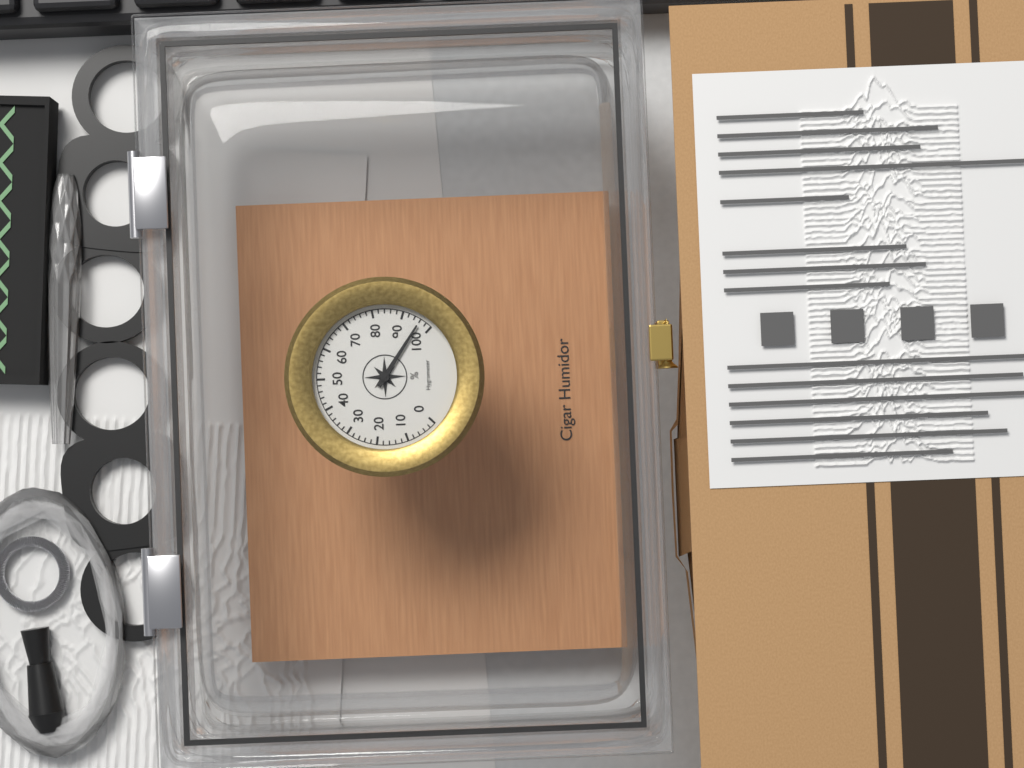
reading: 96 %
